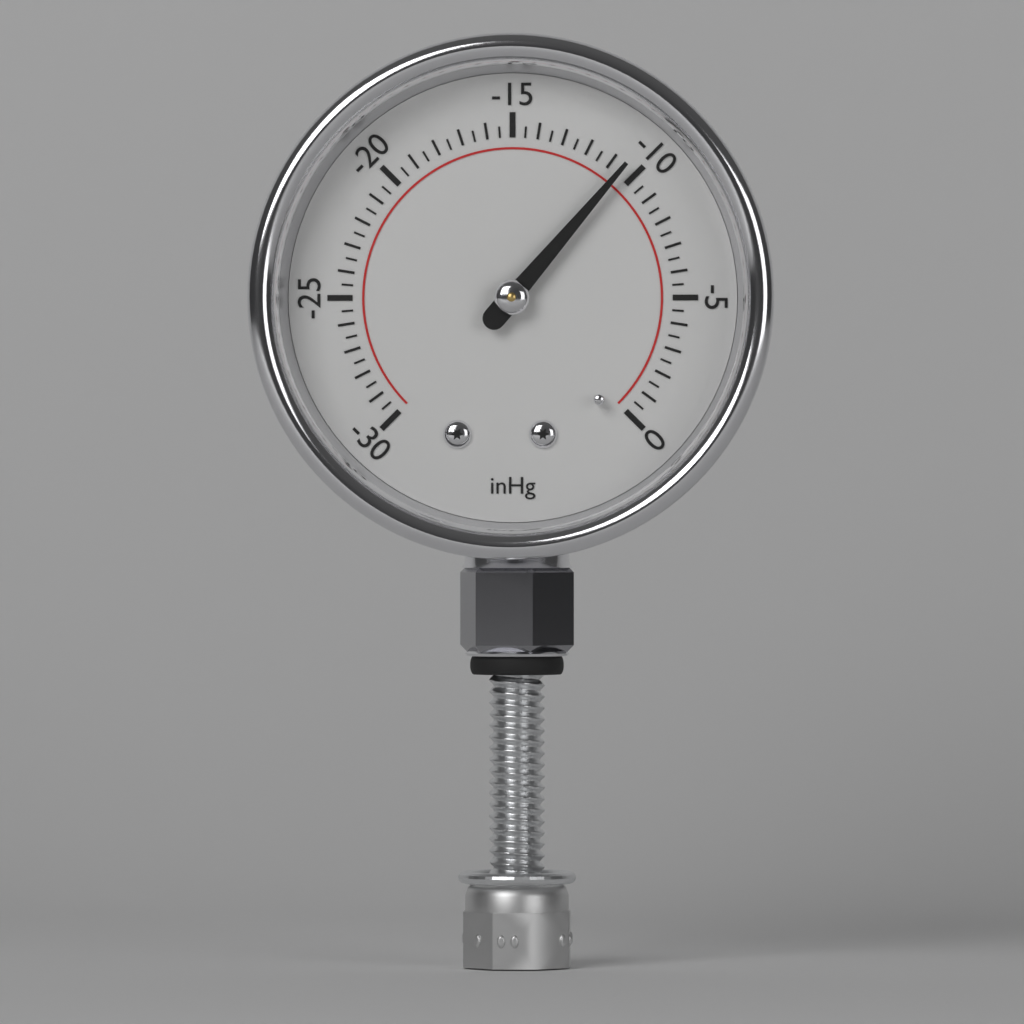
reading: -10.5 inHg
